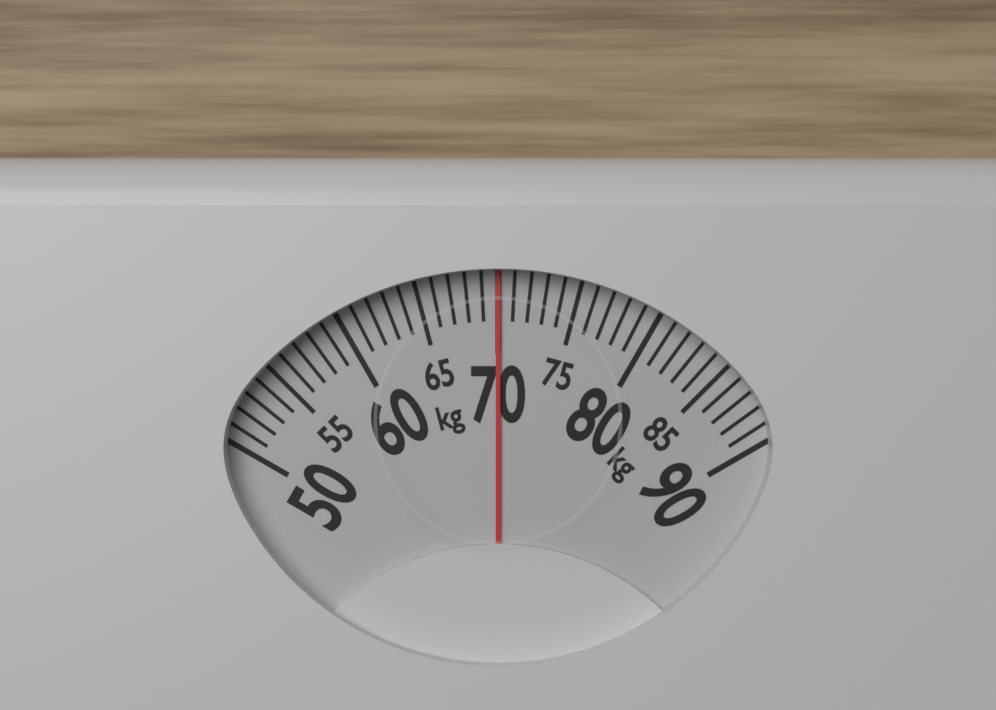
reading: 70 kg
